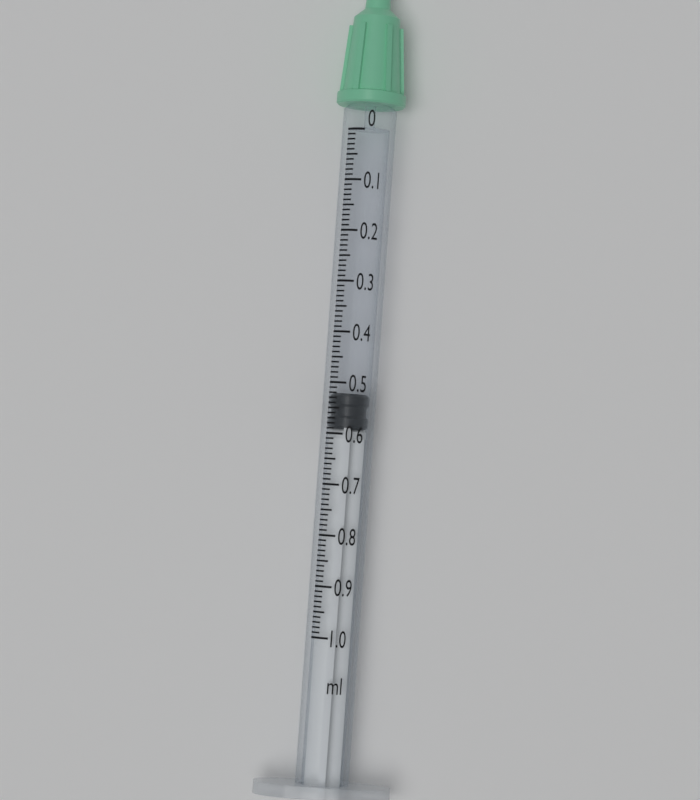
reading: 0.52 ml
